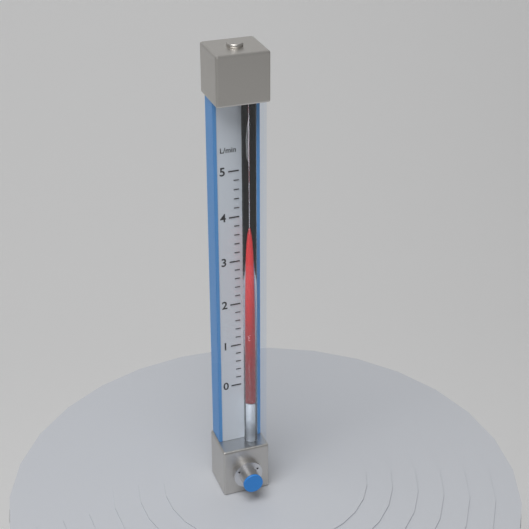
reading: 3.8 L/min
